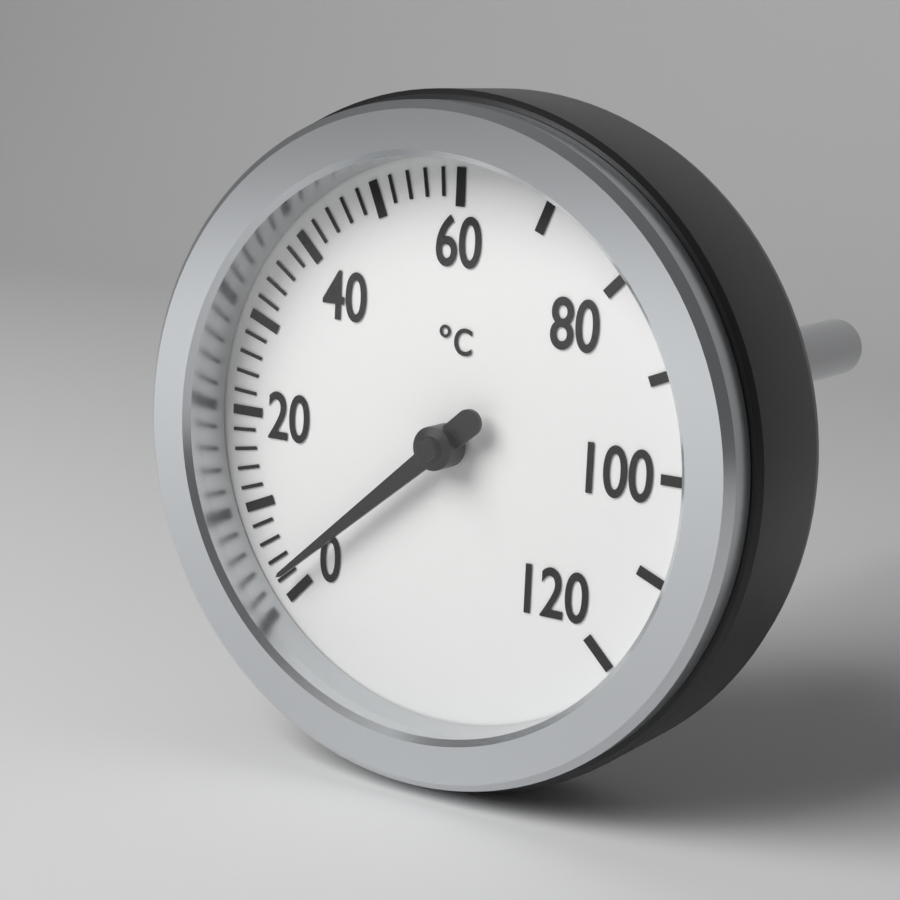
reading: 2 °C
